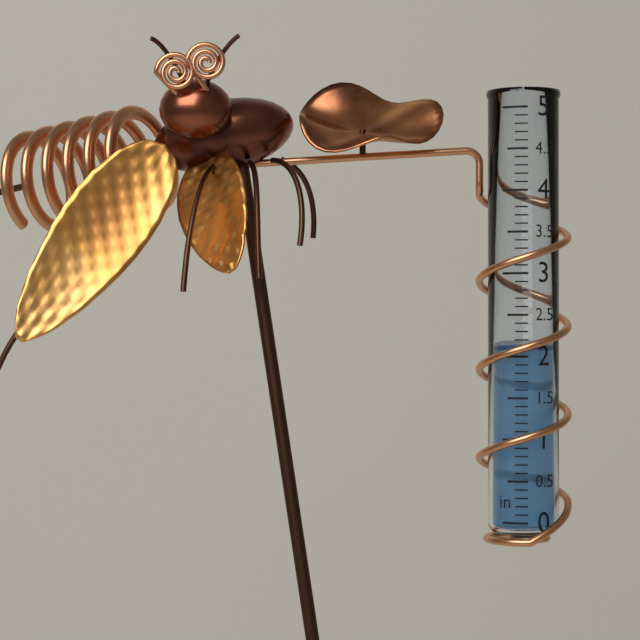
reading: 2.1 in
